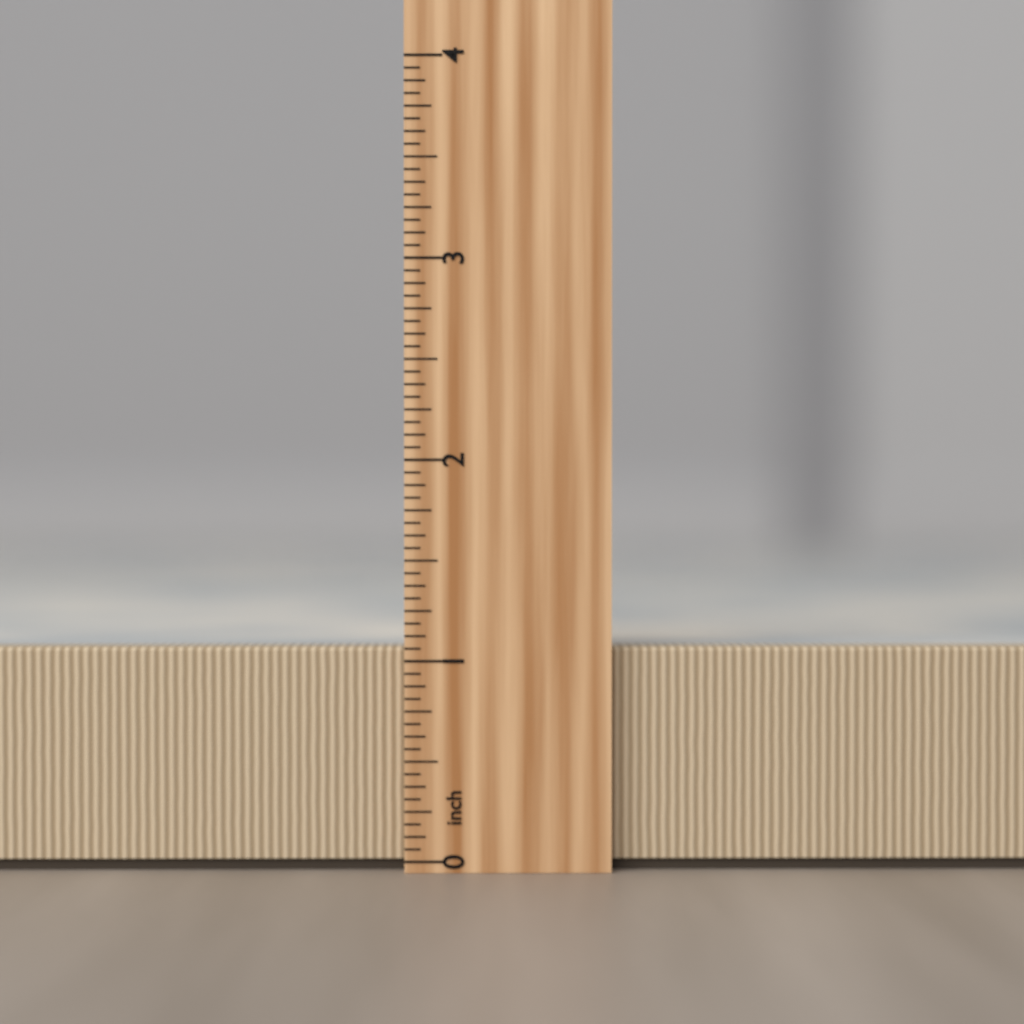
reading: 1.0625 inch
